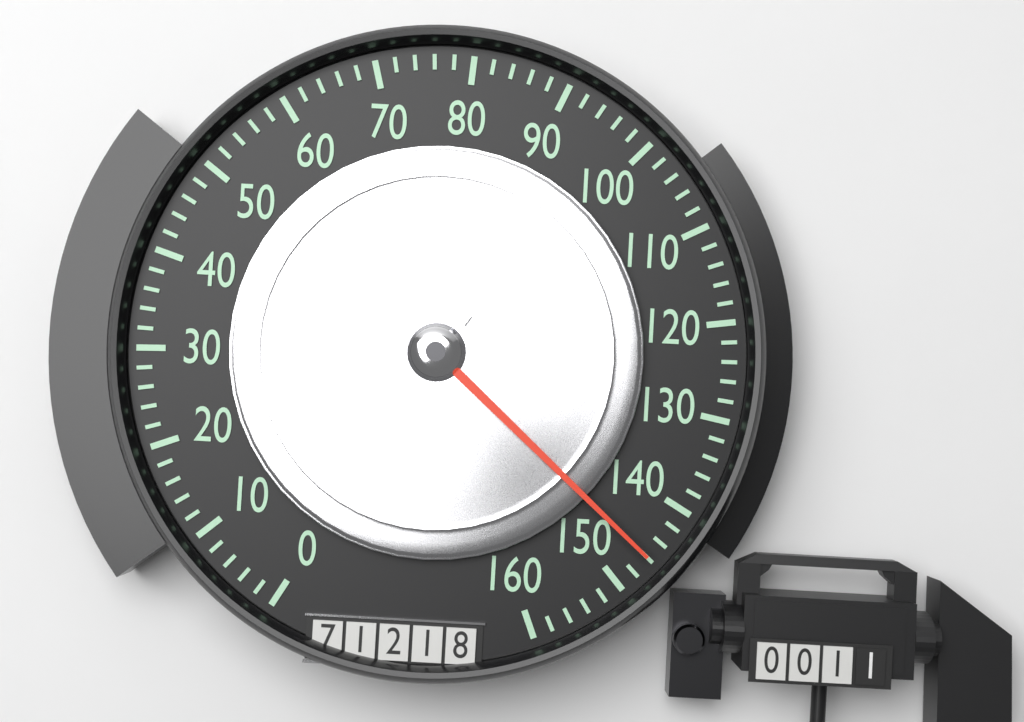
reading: 146 (no unit)
